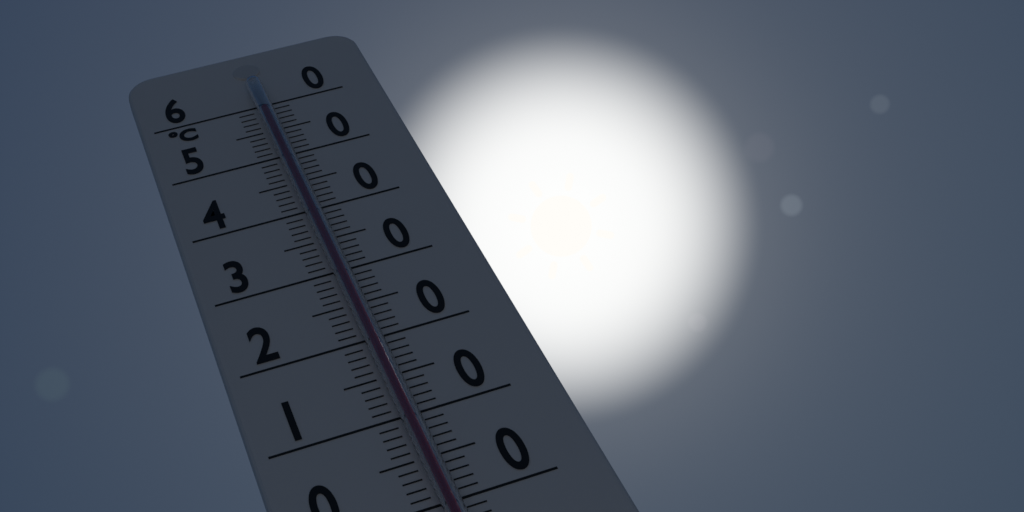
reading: 58 °C
